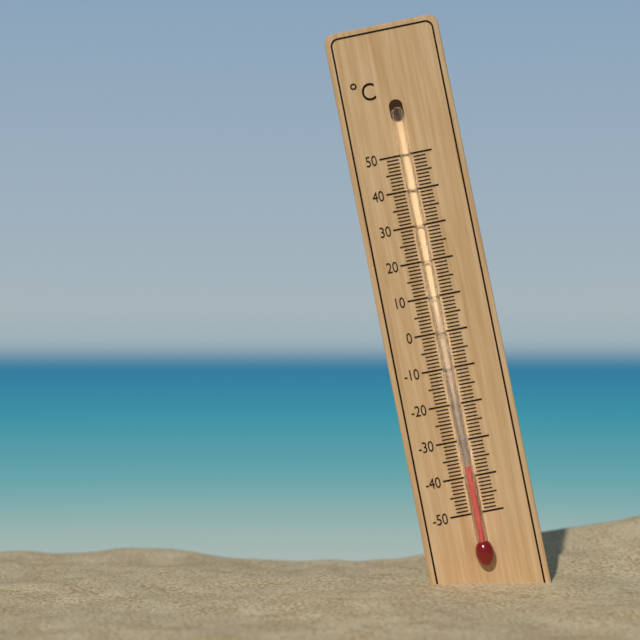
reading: -37 °C
